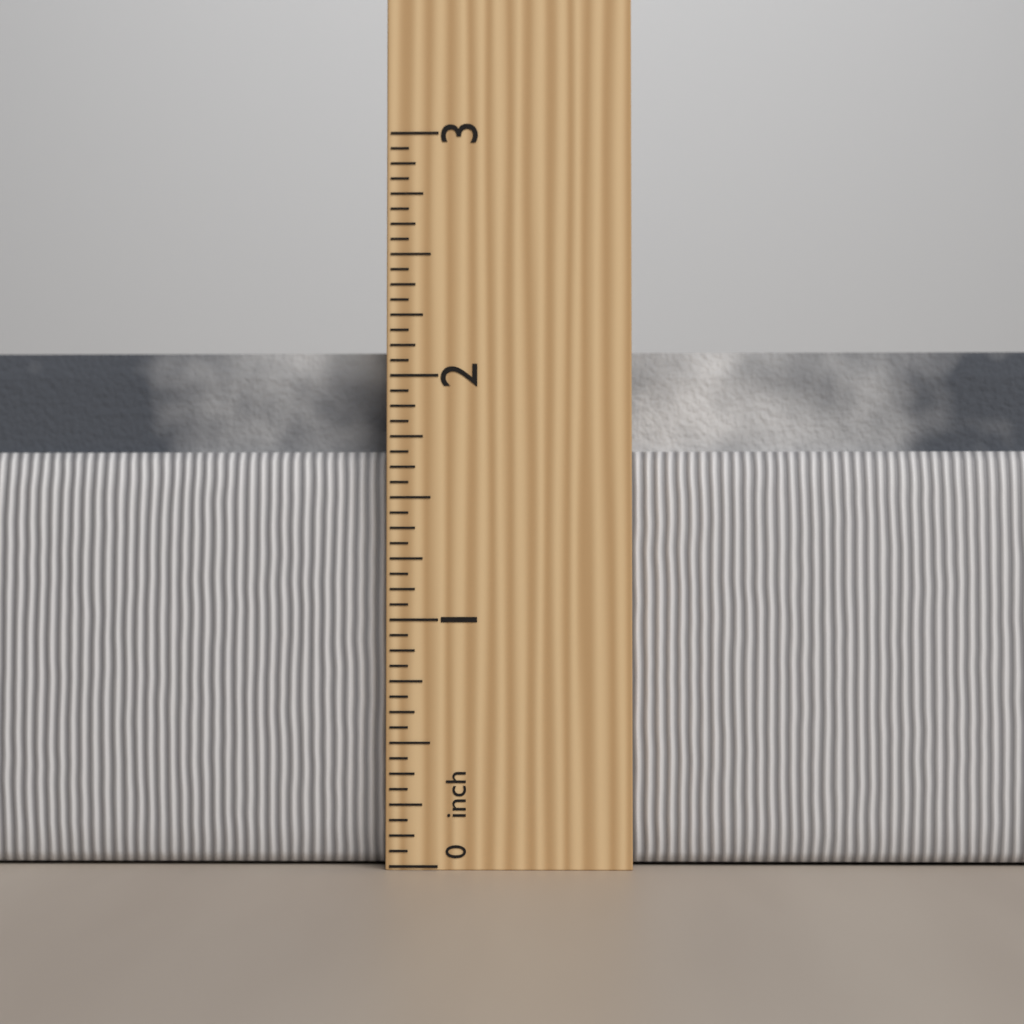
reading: 2.1250 in
